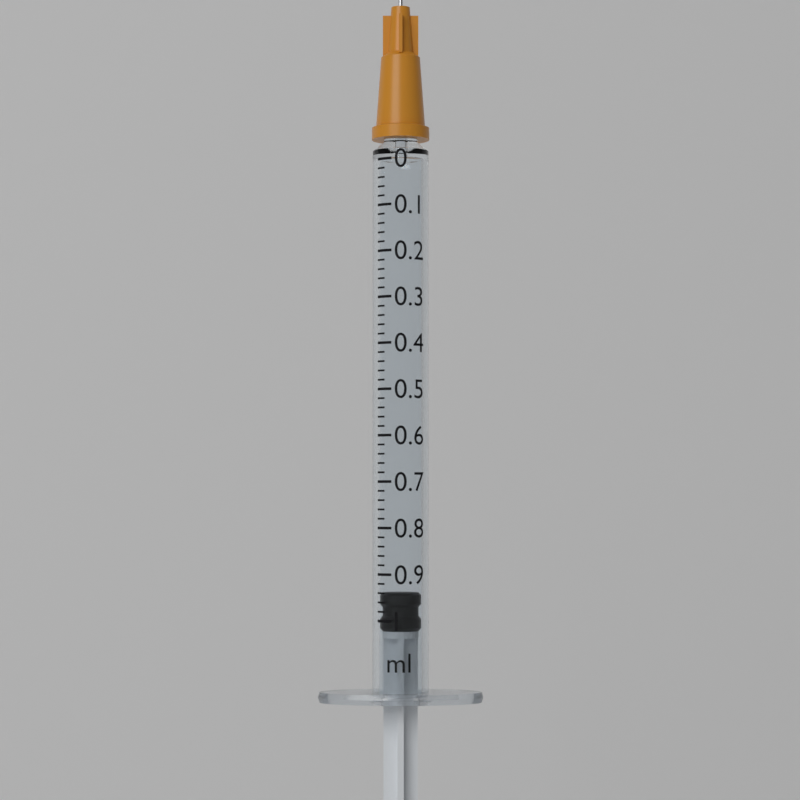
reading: 0.94 ml
